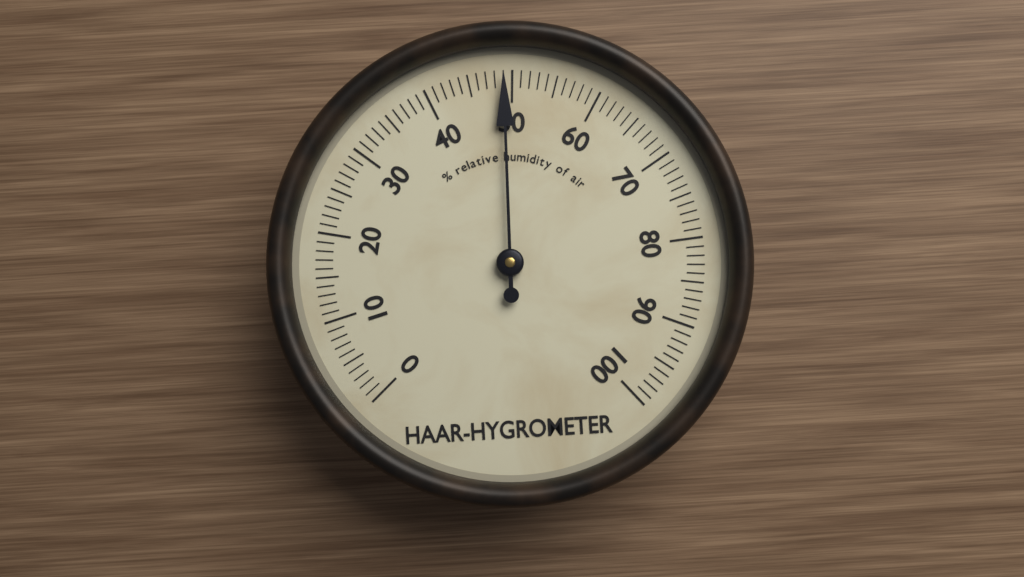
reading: 49 %
